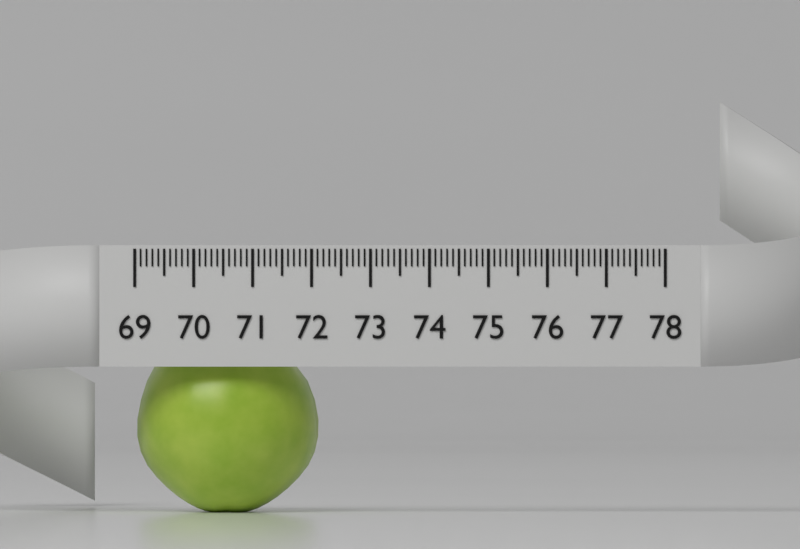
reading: 72.1 (no unit)
